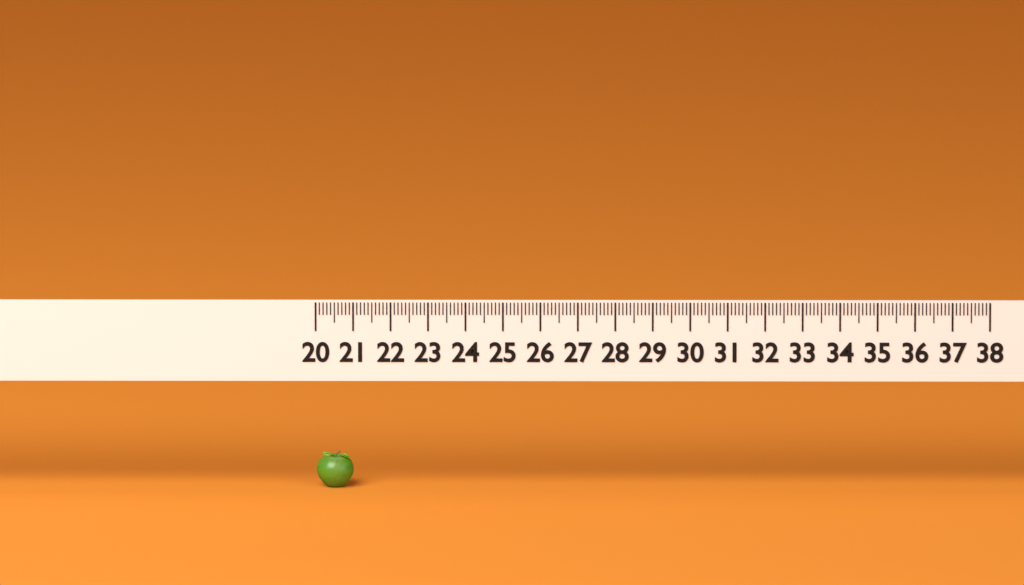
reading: 21.0 (no unit)
